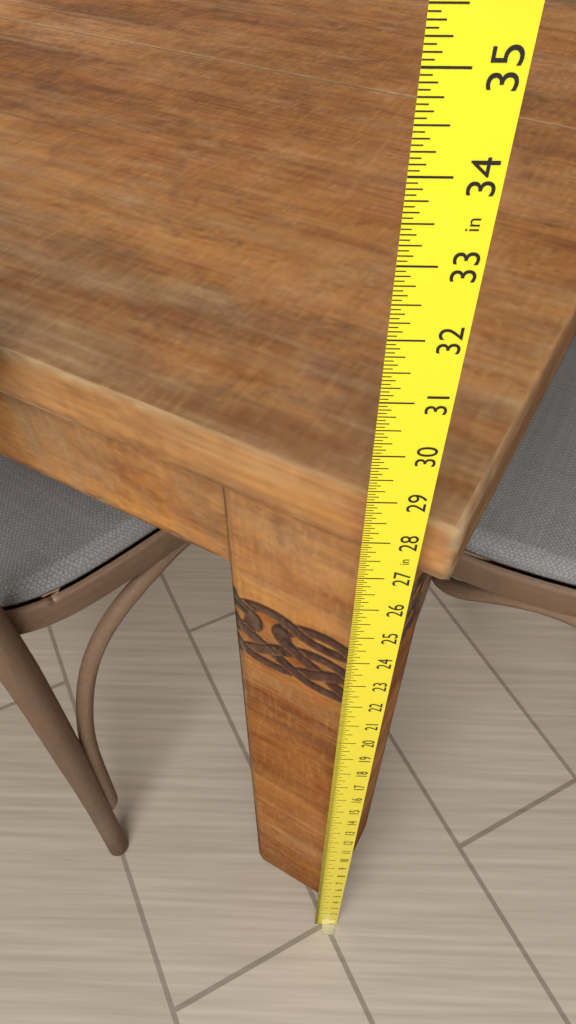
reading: 28.1875 in
